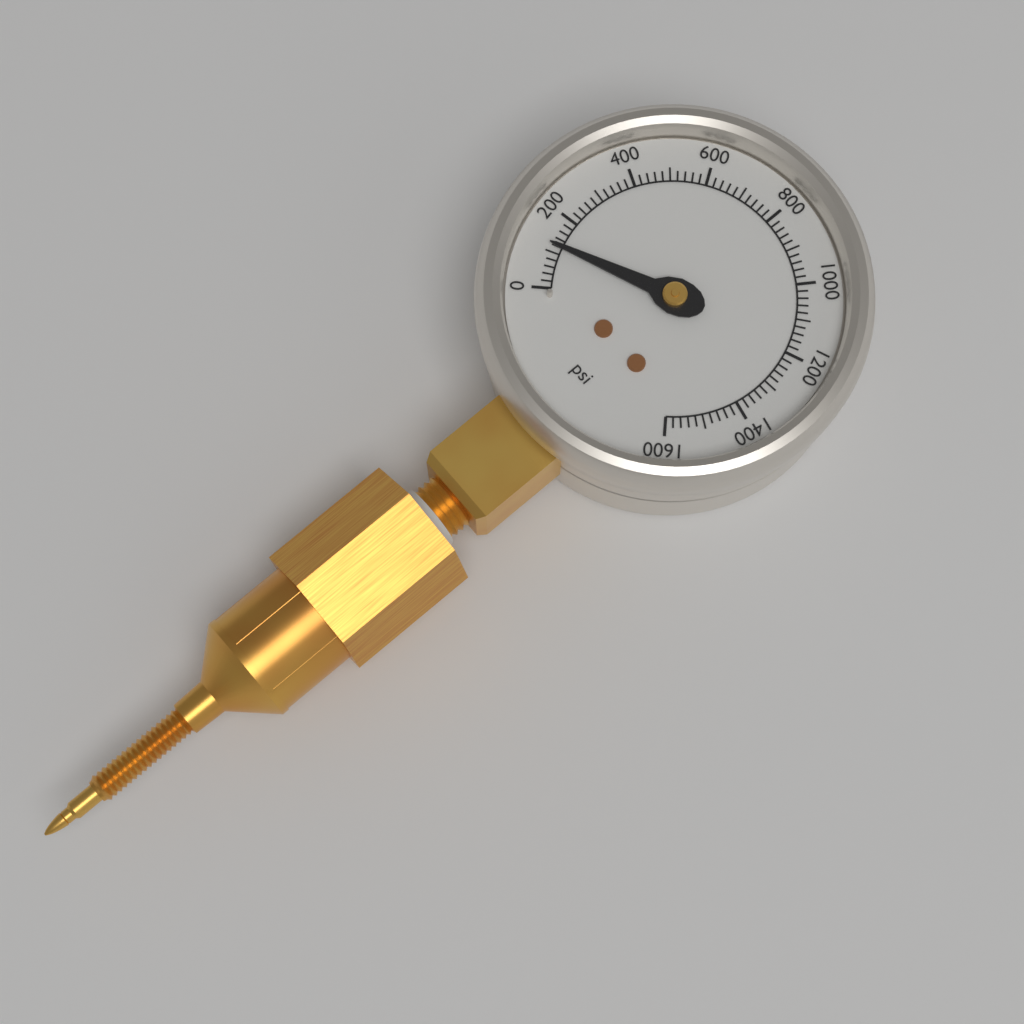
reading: 120 psi
